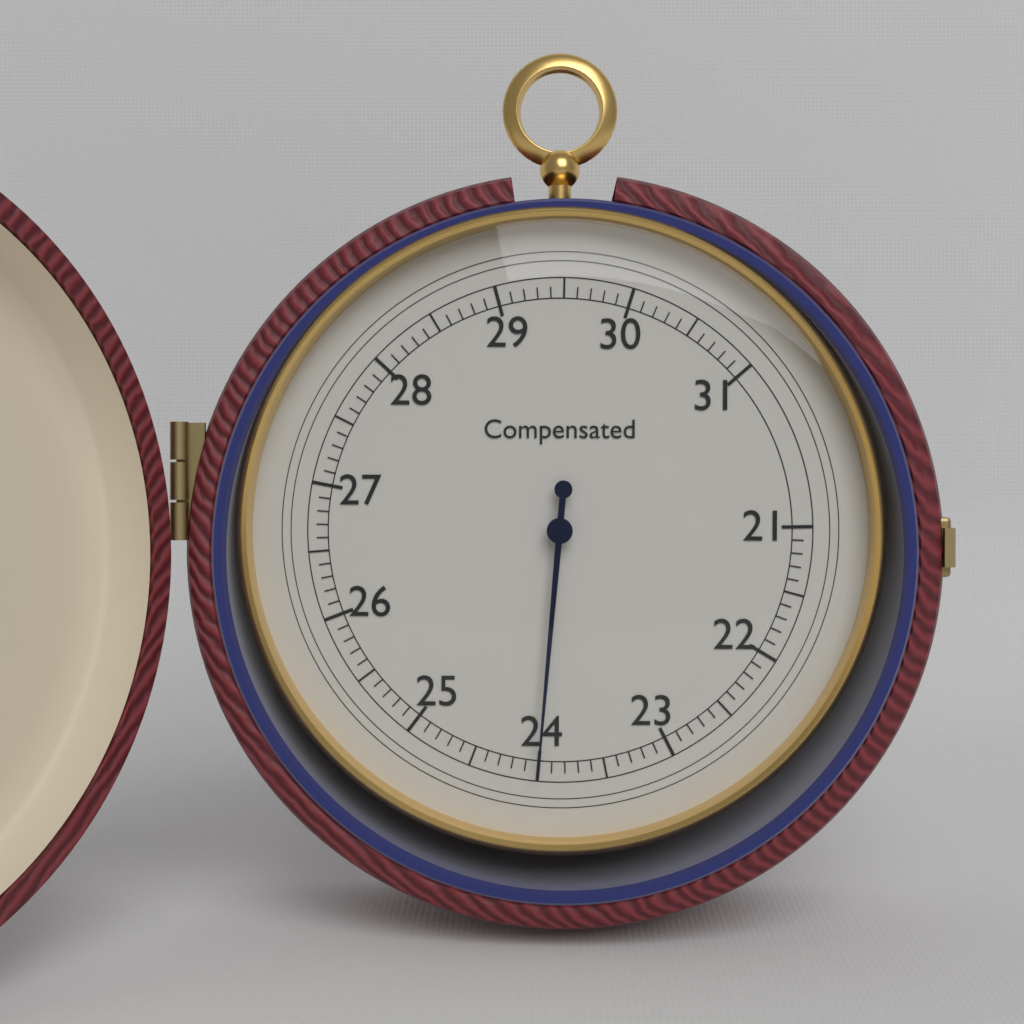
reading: 24.0 (no unit)
